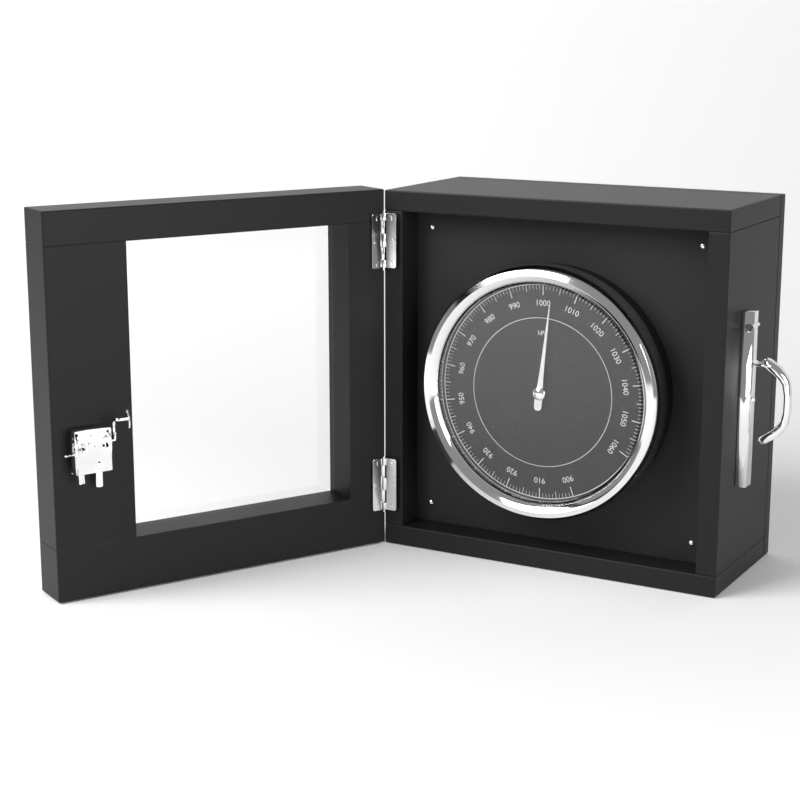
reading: 1003 hPa
